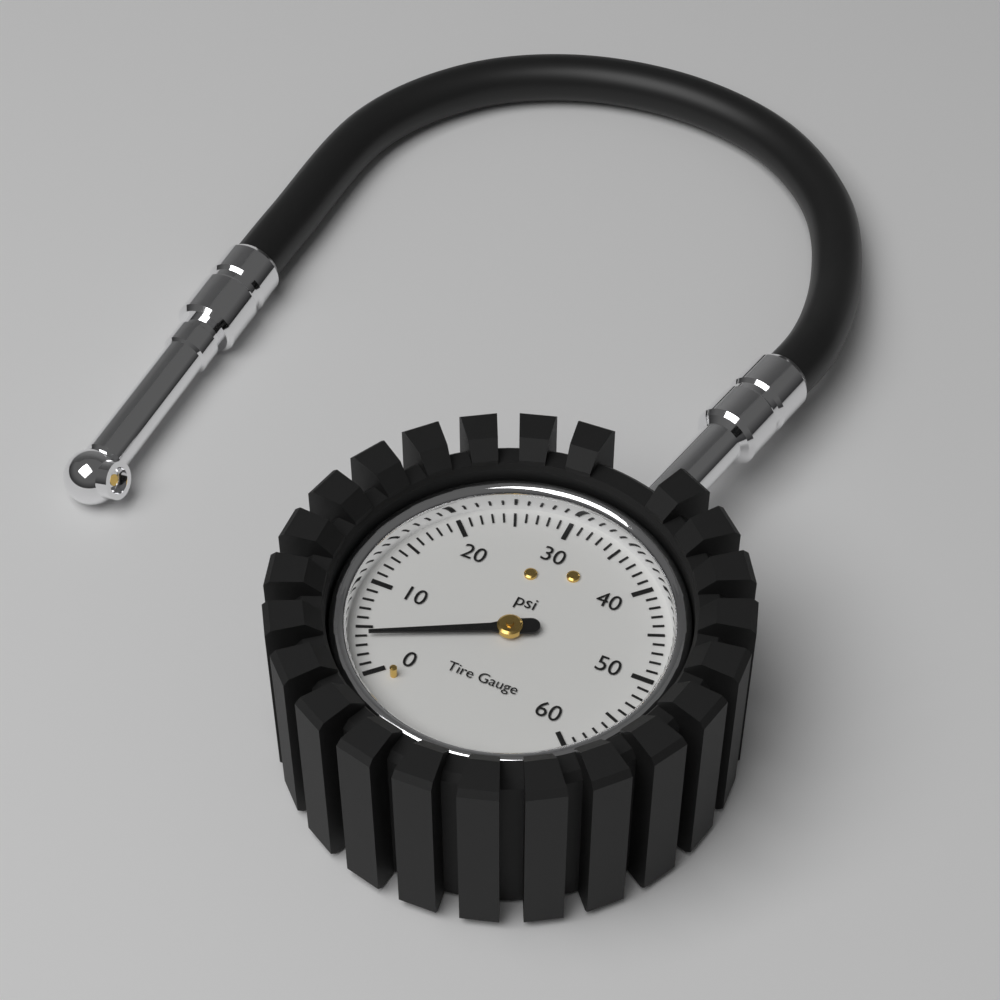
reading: 4 psi
